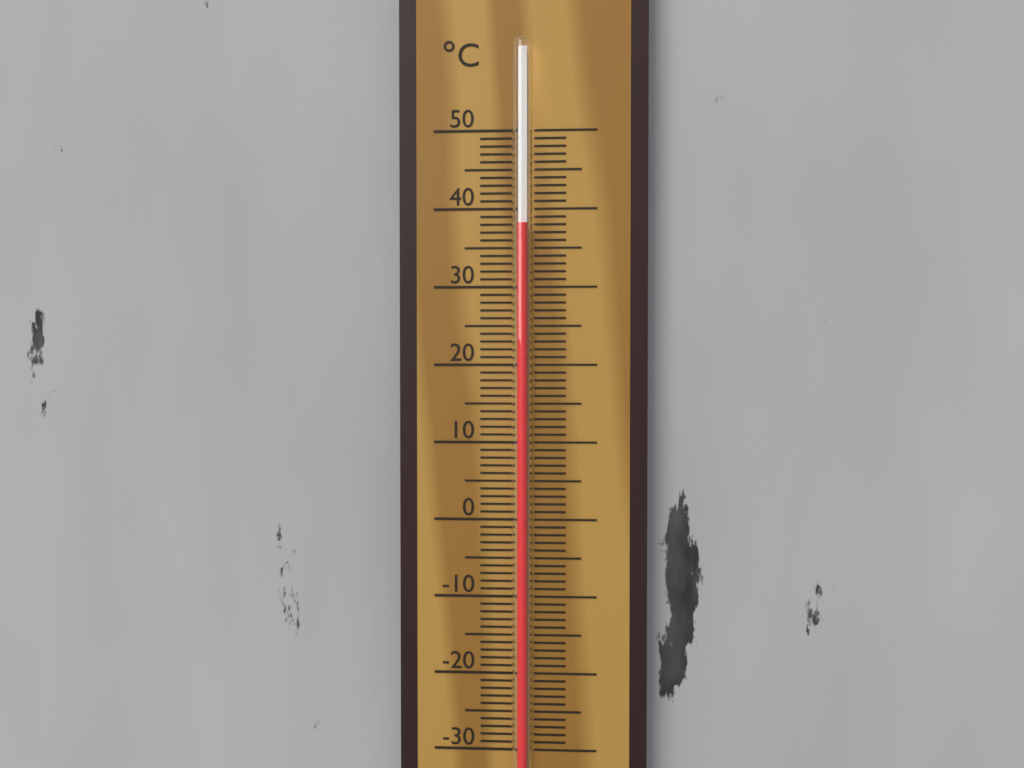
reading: 38 °C
